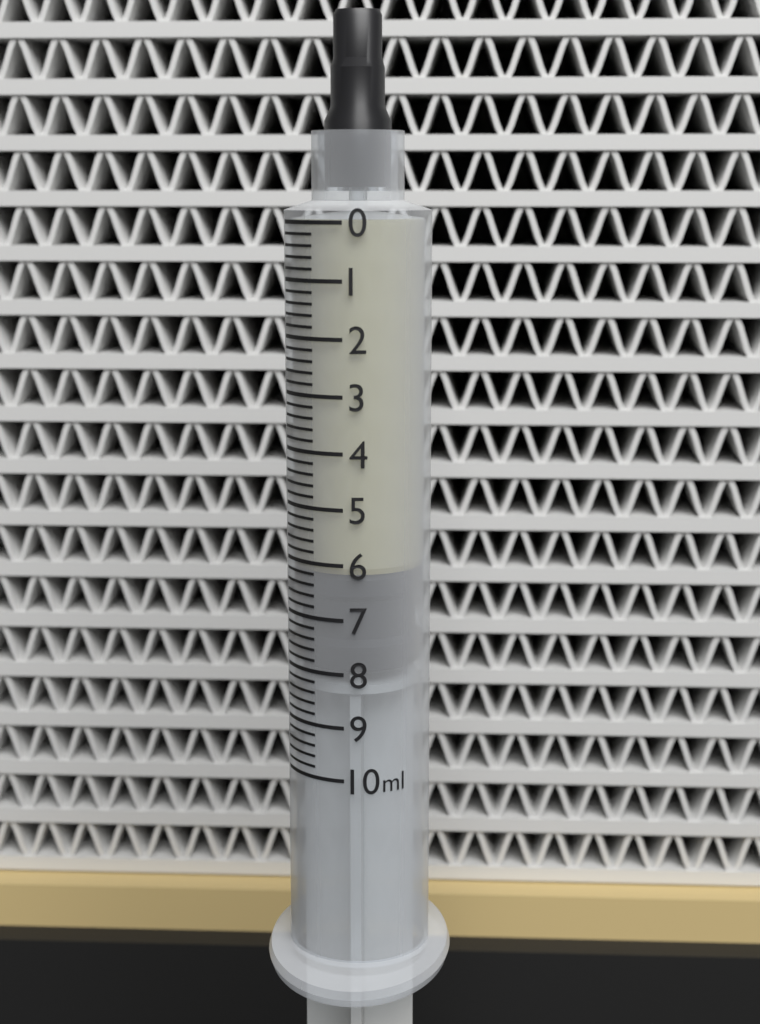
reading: 6.2 ml
